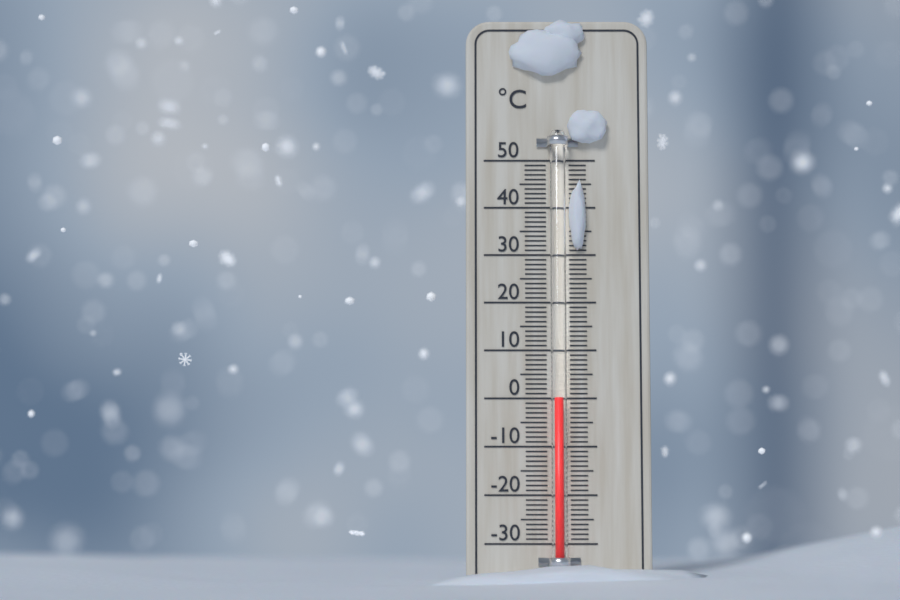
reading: 0 °C
